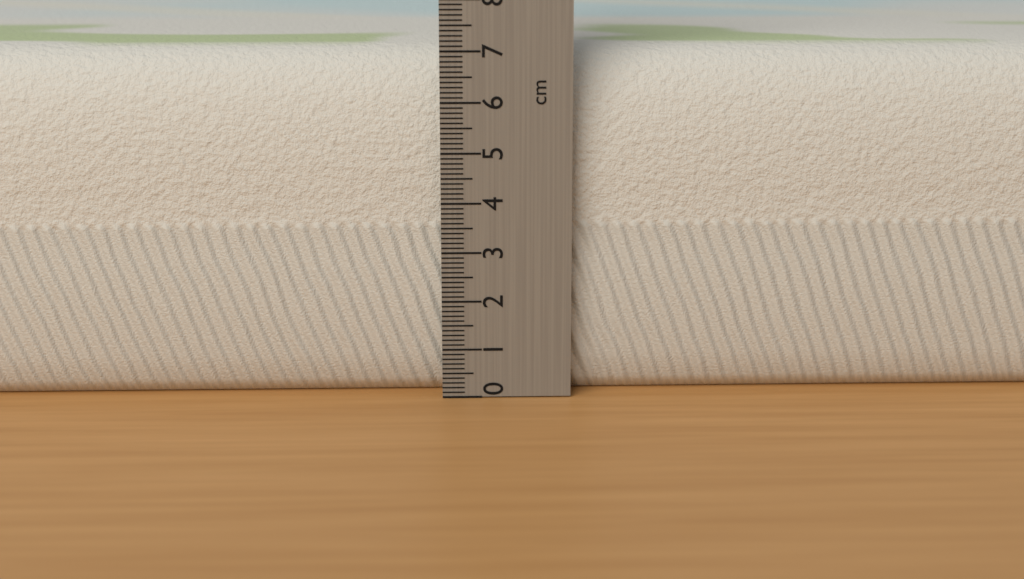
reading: 7.0 cm
